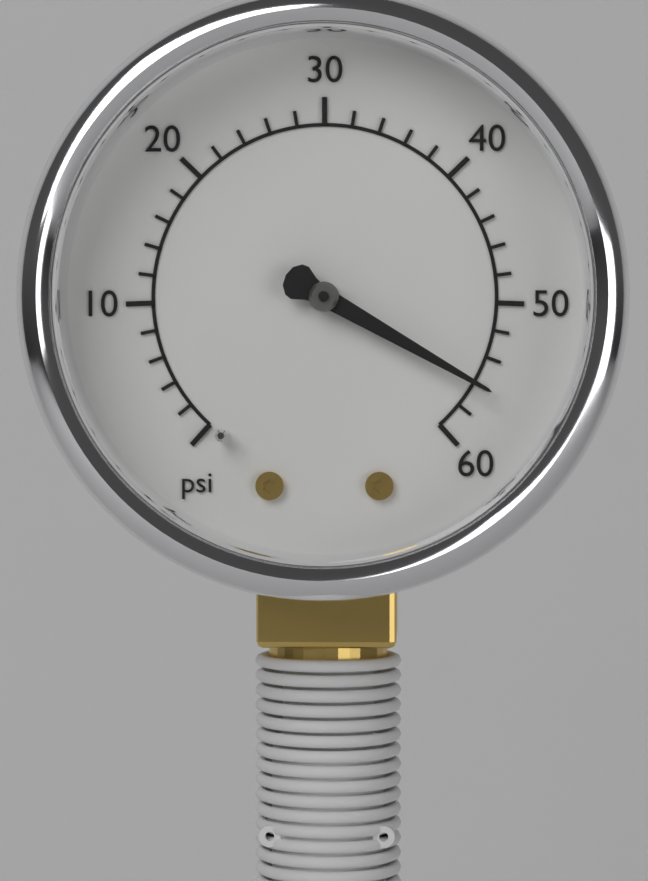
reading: 56 psi
